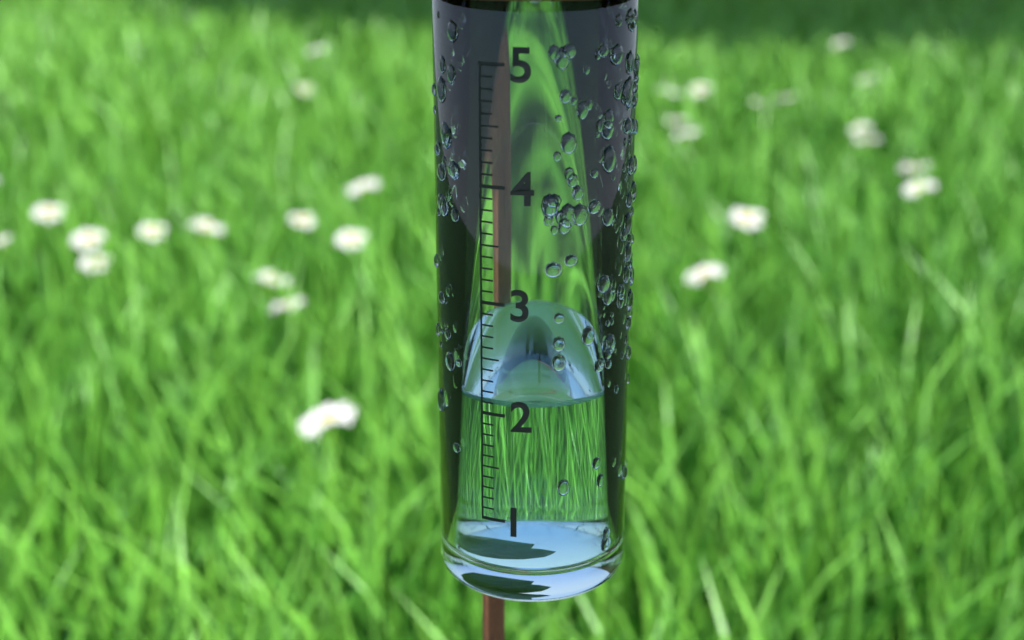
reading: 2.1 (no unit)
